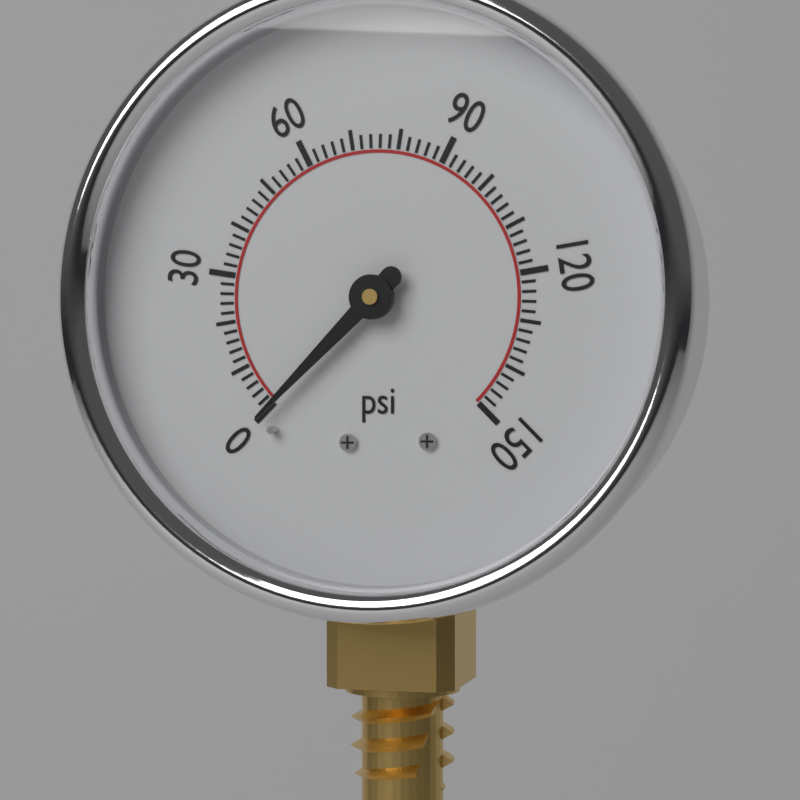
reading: 0 psi
